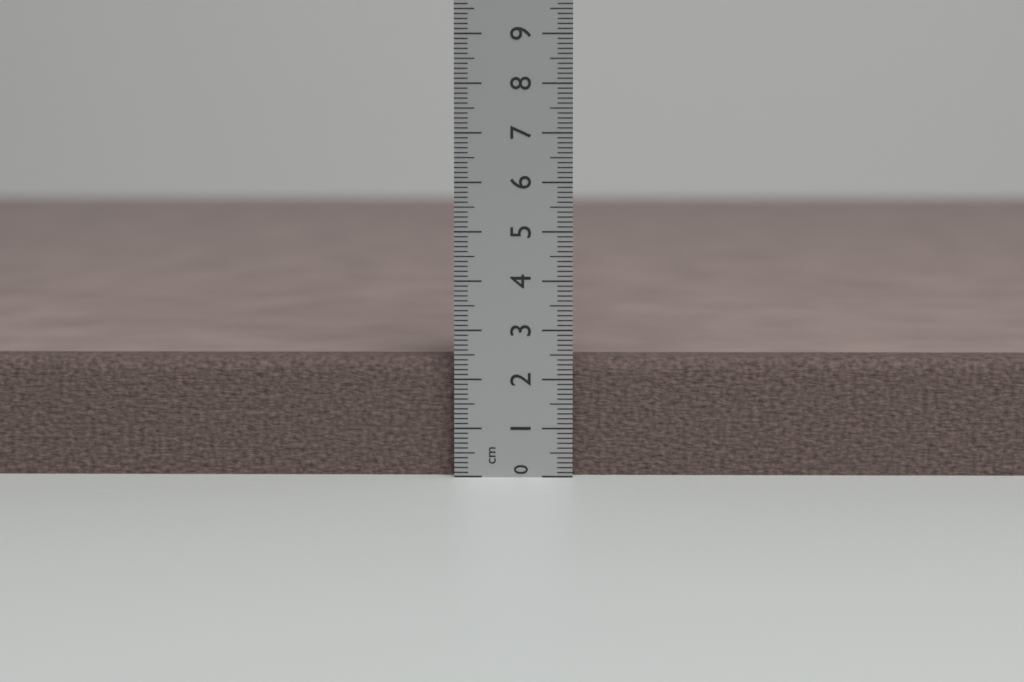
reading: 2.4 cm
